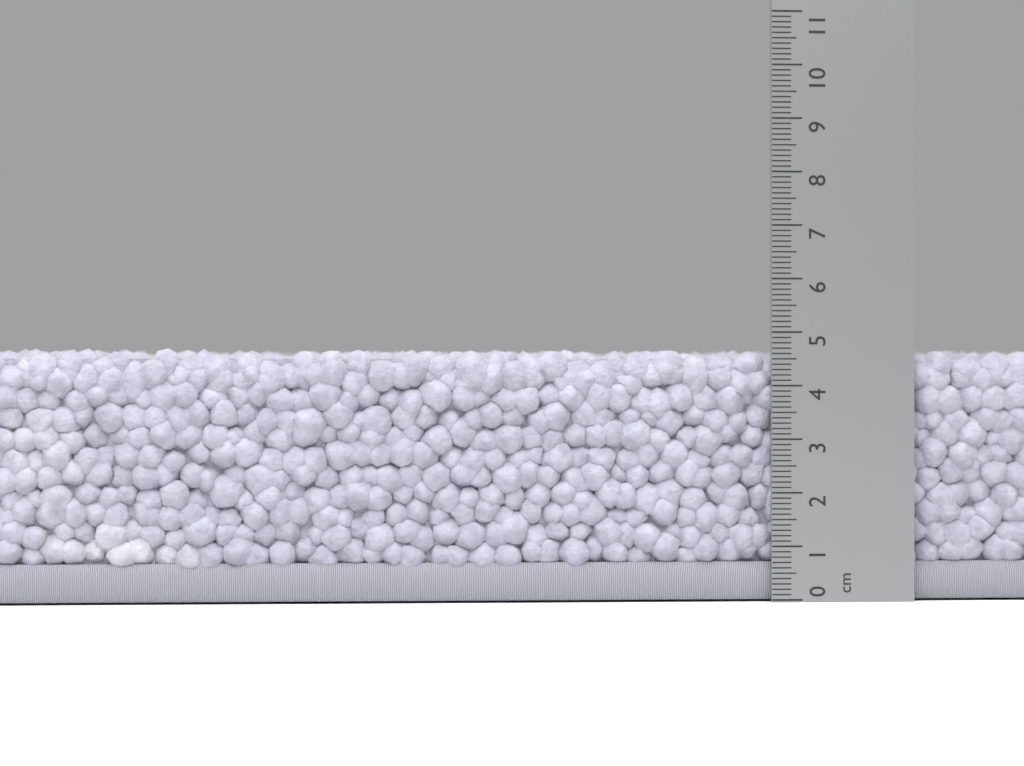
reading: 4.7 cm
